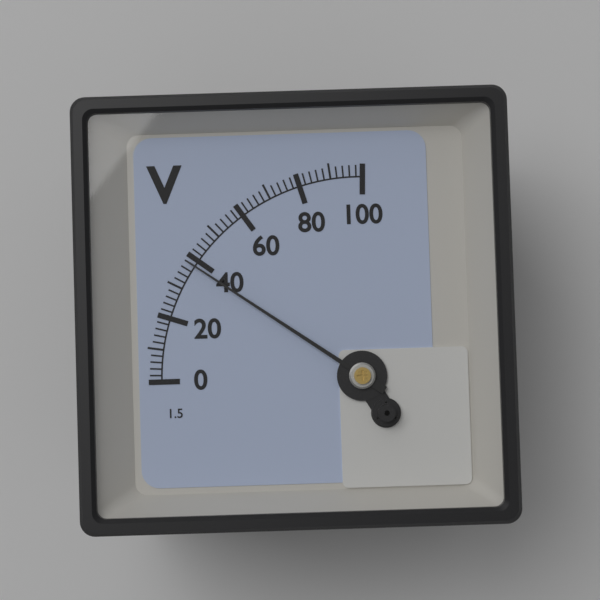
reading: 38 V
